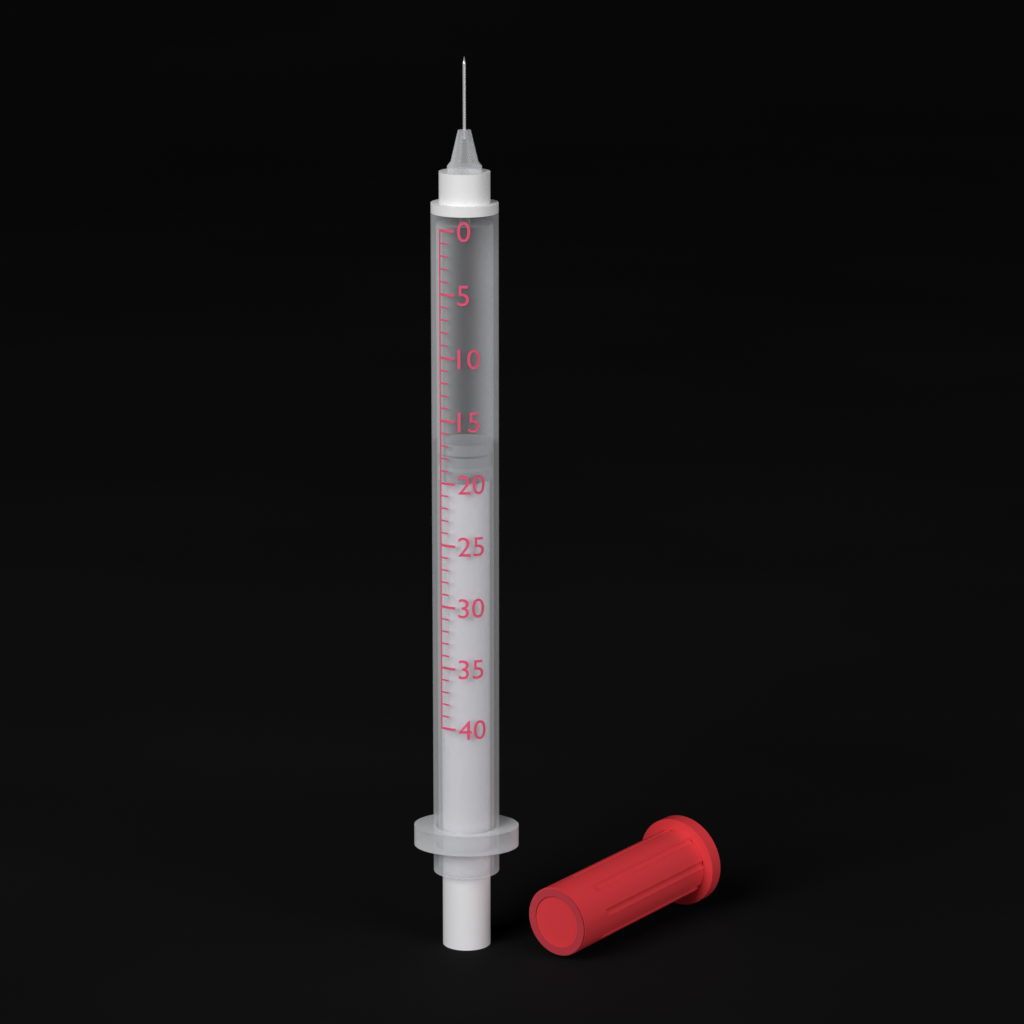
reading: 17 (no unit)
